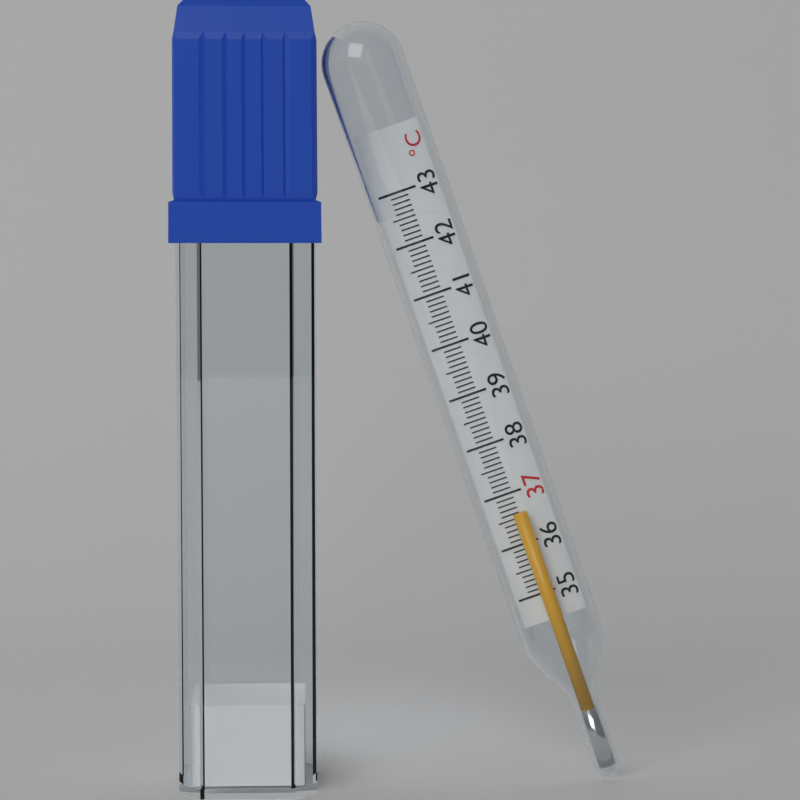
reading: 36.6 °C
